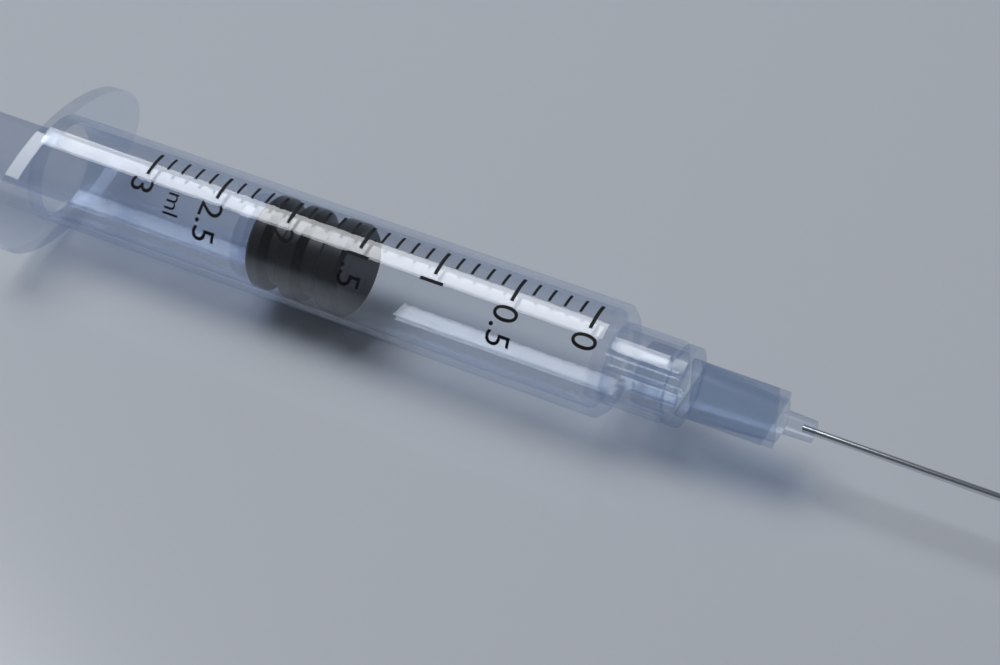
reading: 1.6 ml
